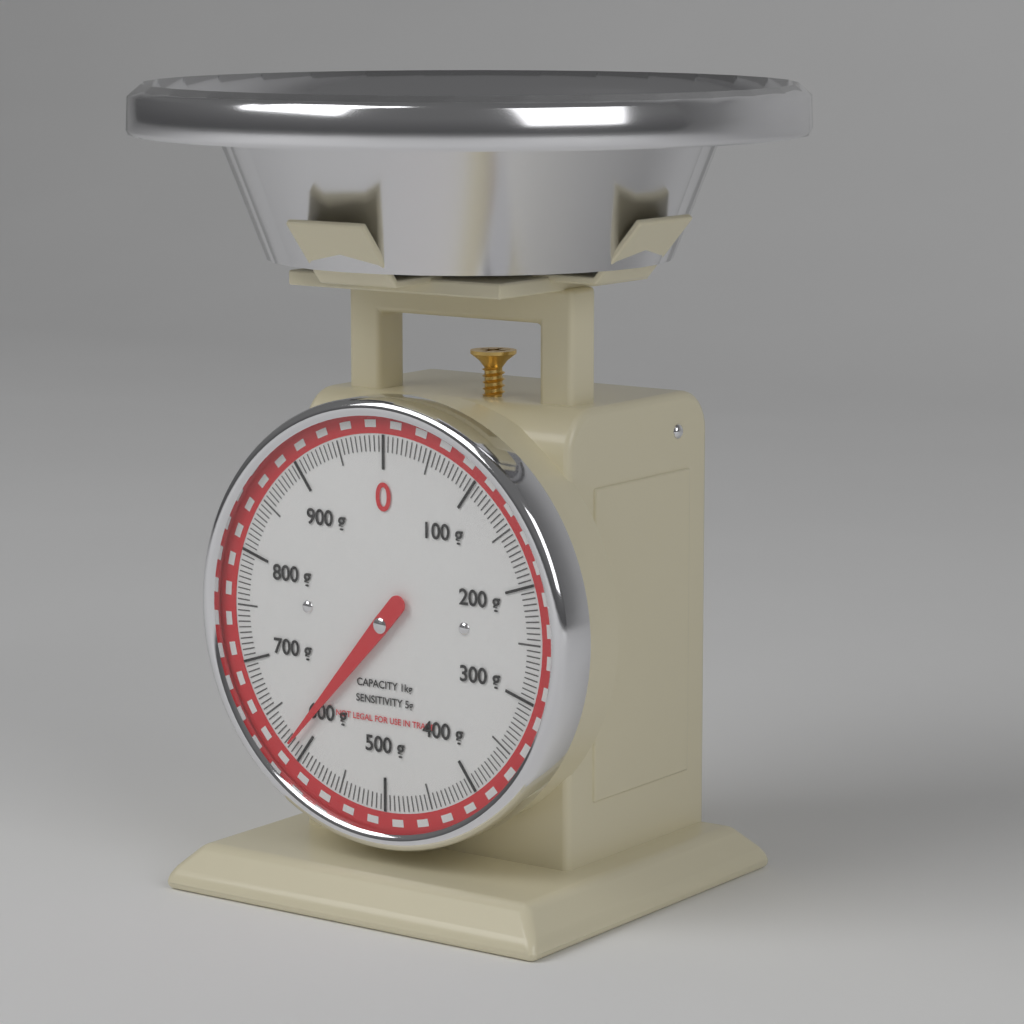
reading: 615 g
